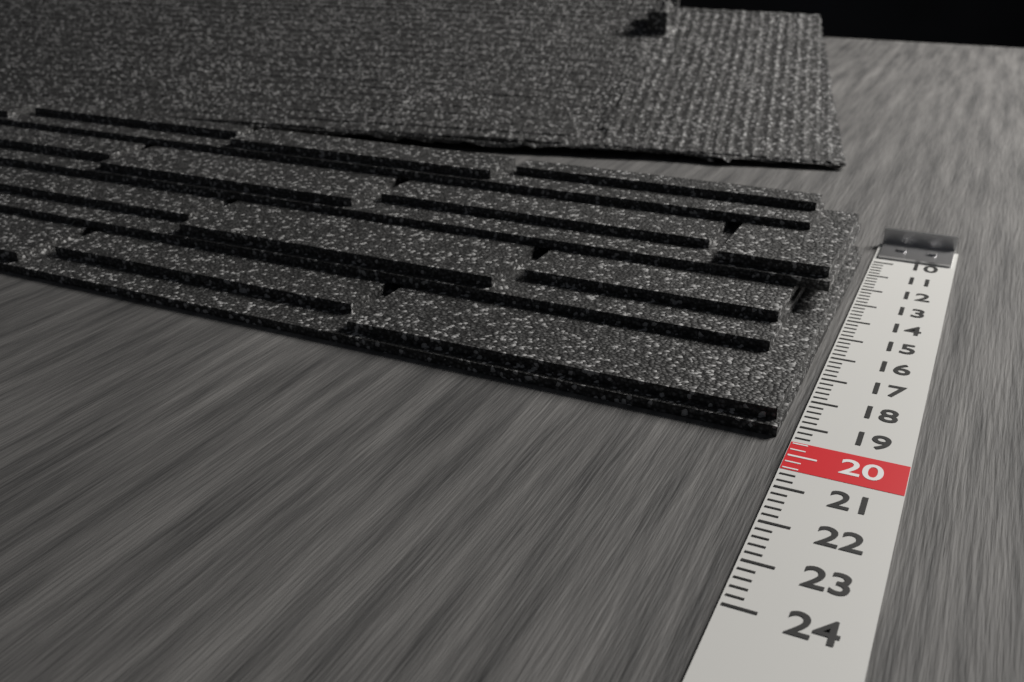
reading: 19.4 (no unit)
